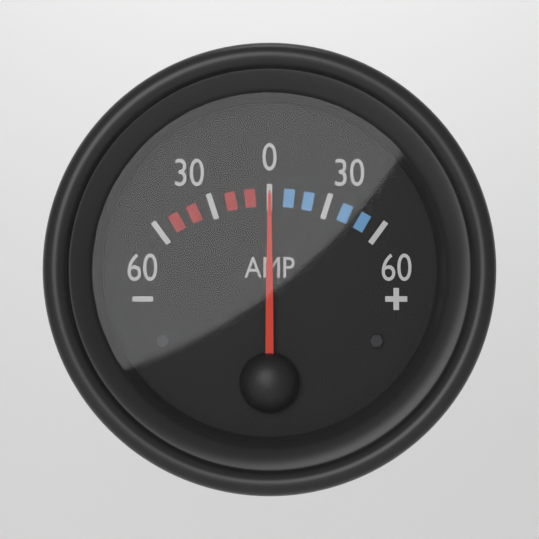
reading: 0 AMP
